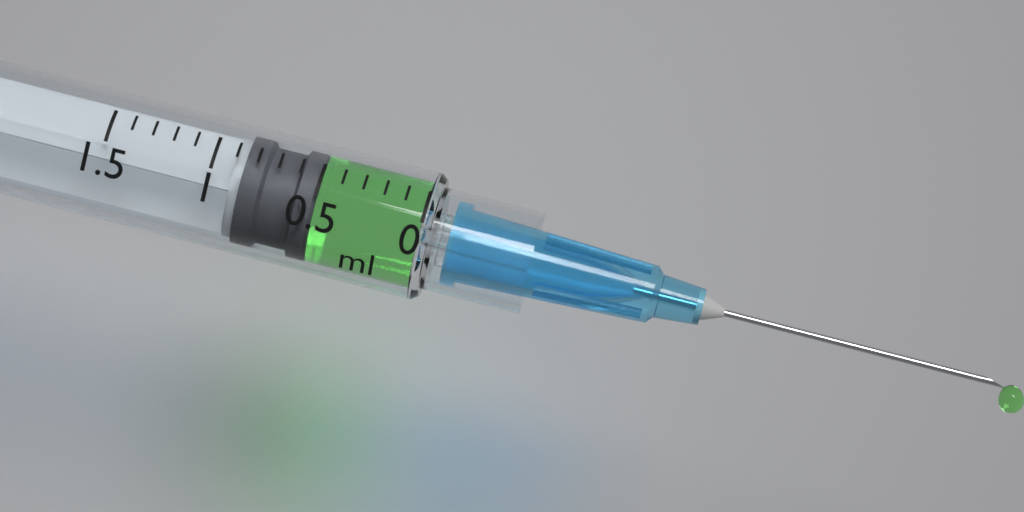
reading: 0.5 ml
